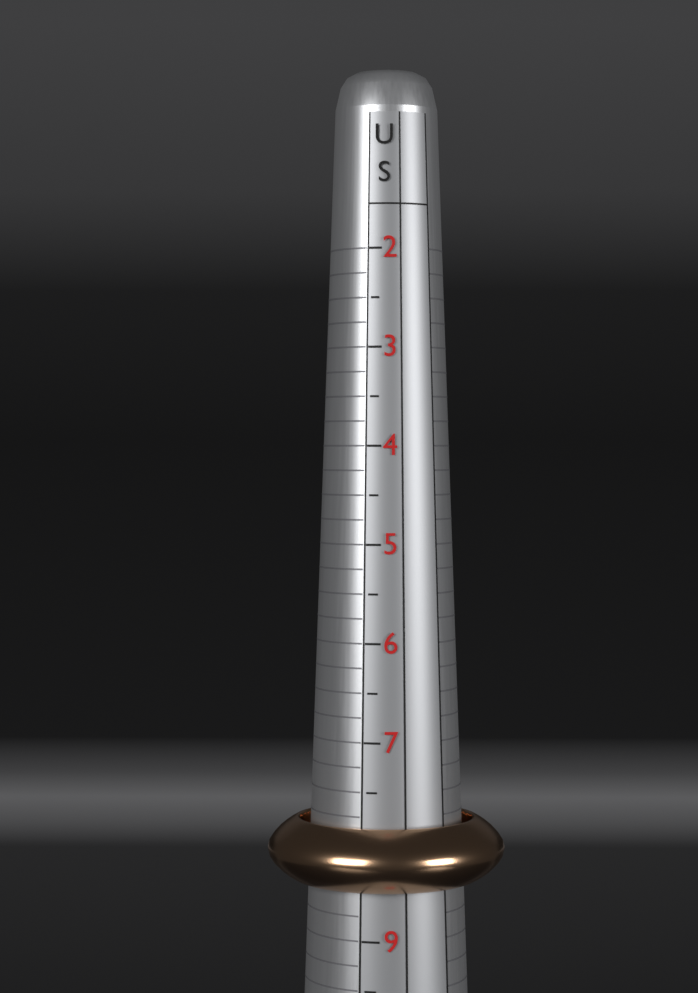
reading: 8.50 US
